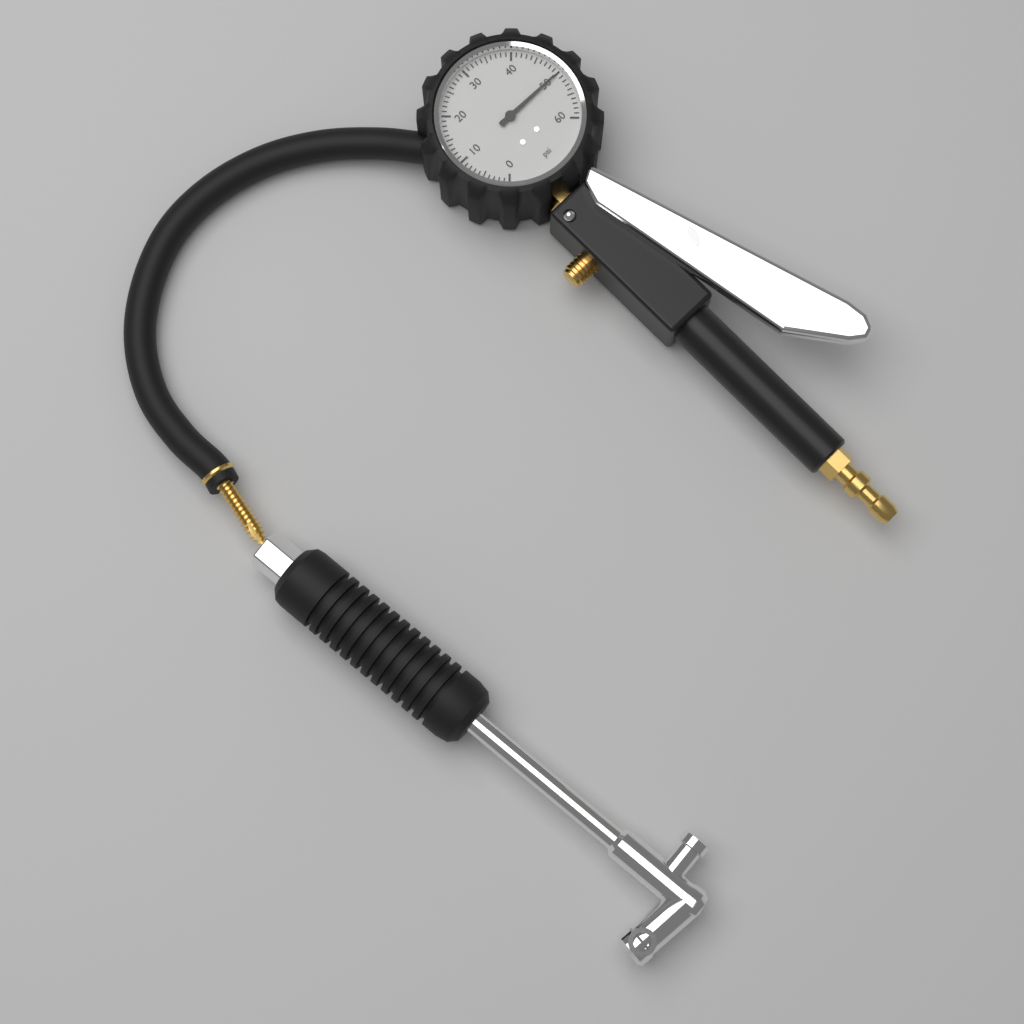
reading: 50 psi
